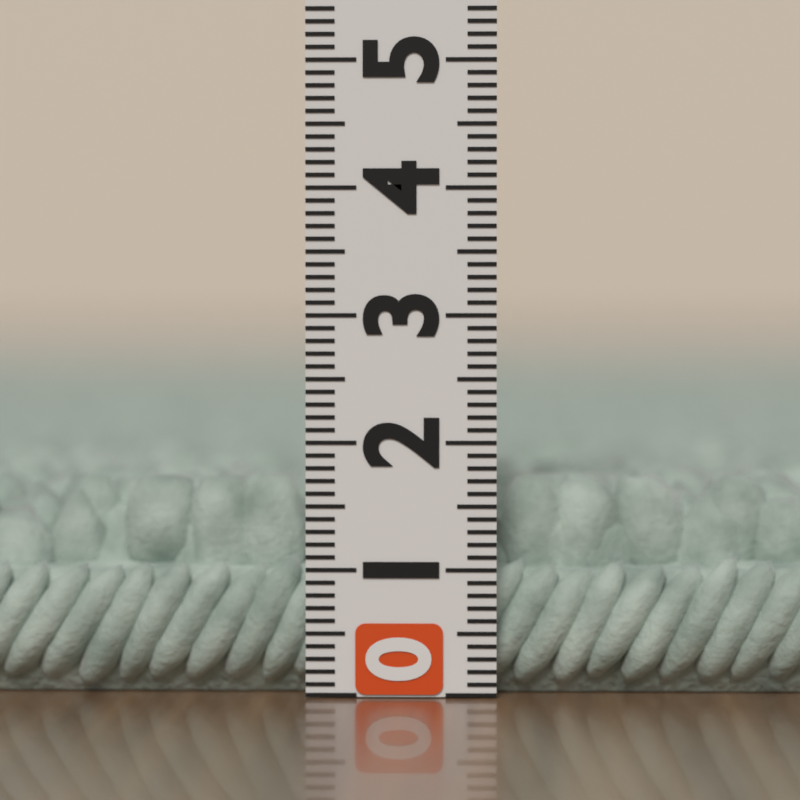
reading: 1.7 (no unit)
